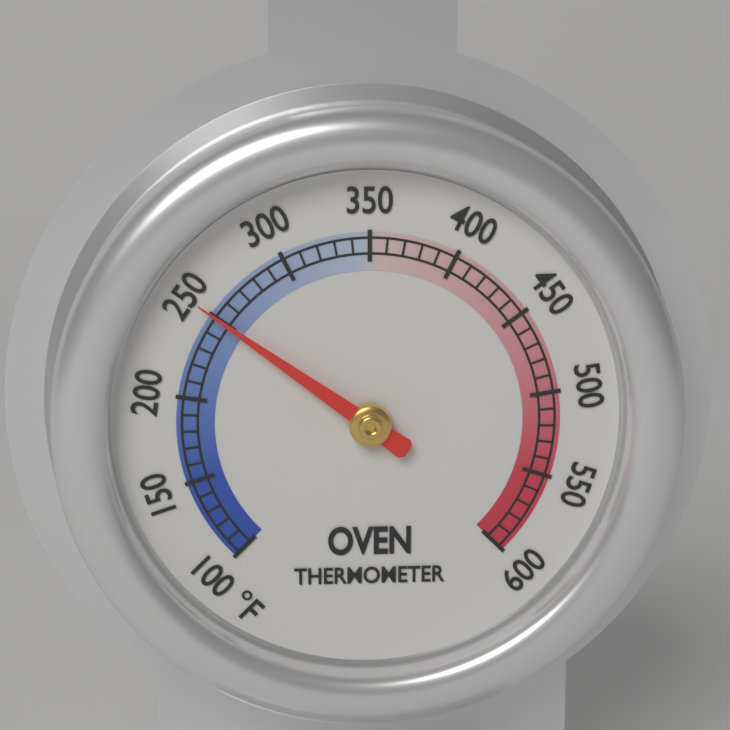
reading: 250 °F
